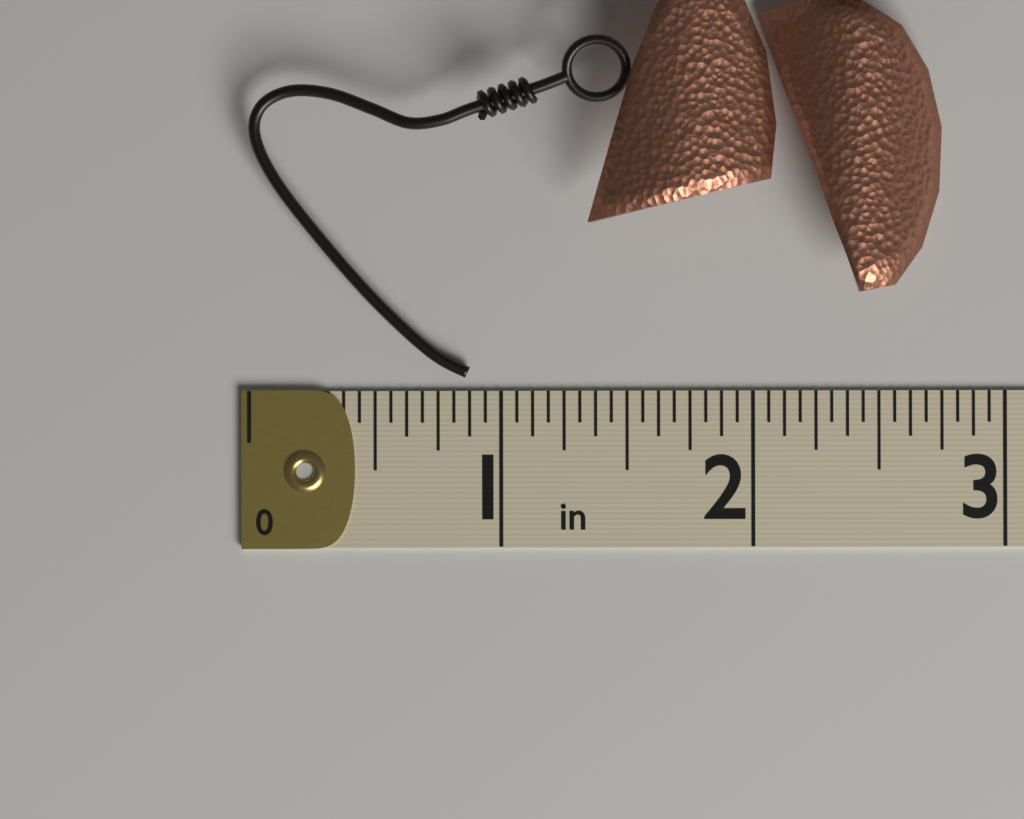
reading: 2.7500 in
